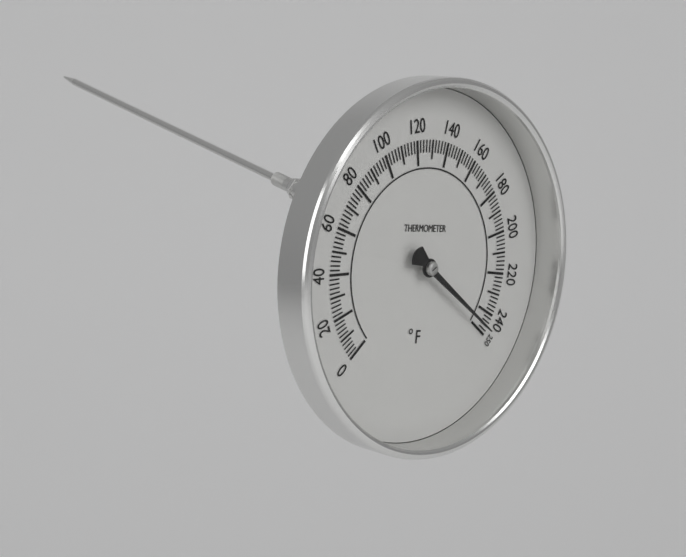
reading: 248 °F
